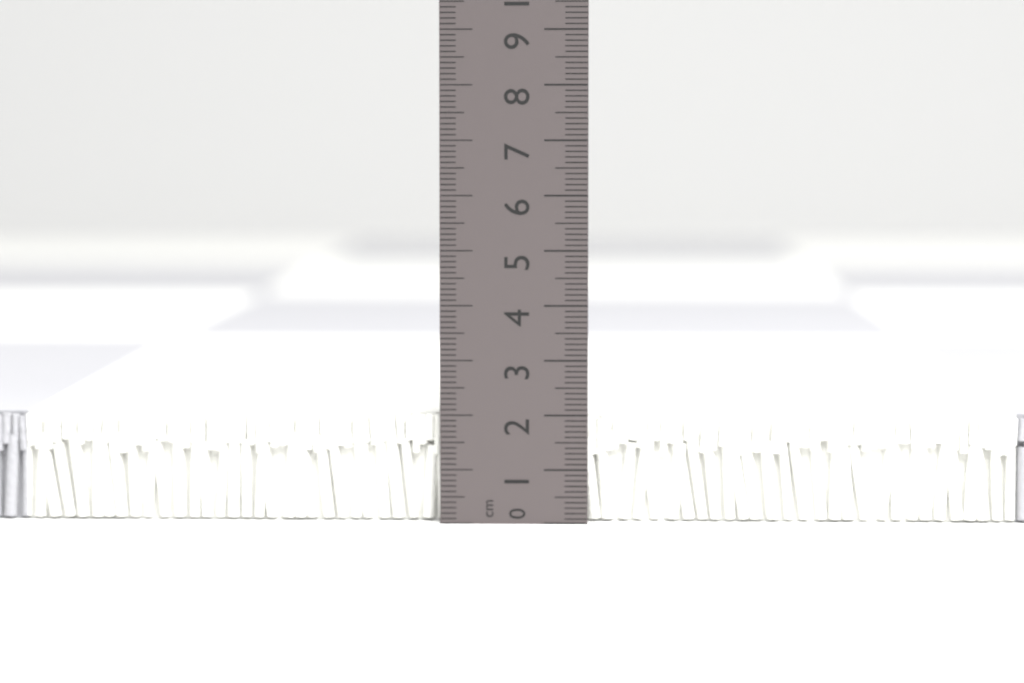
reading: 2.0 cm
